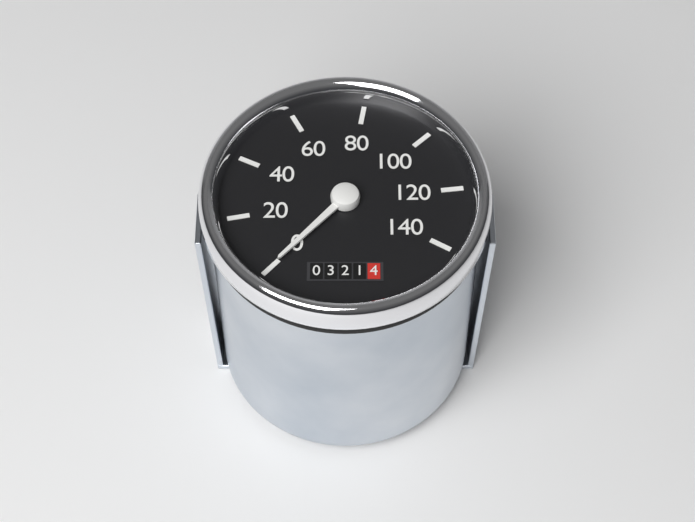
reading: 0 (no unit)
